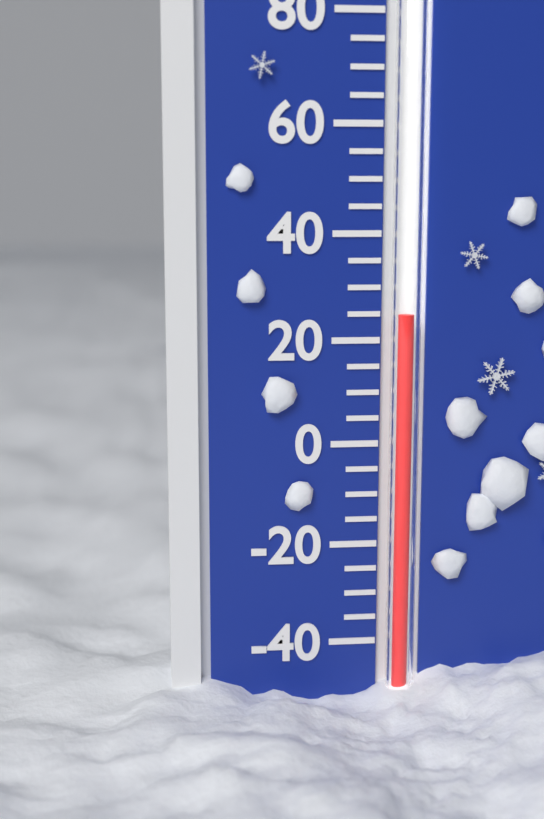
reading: 25 °F
